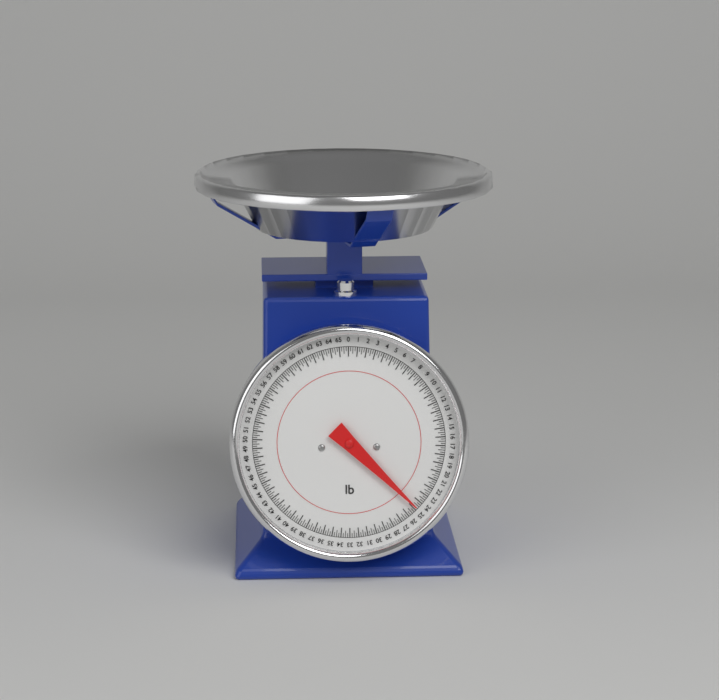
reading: 24.75 lb
